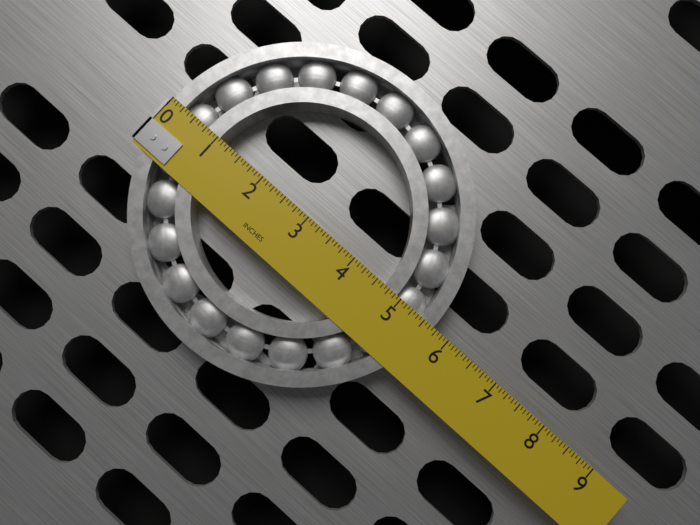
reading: 5.6875 in
